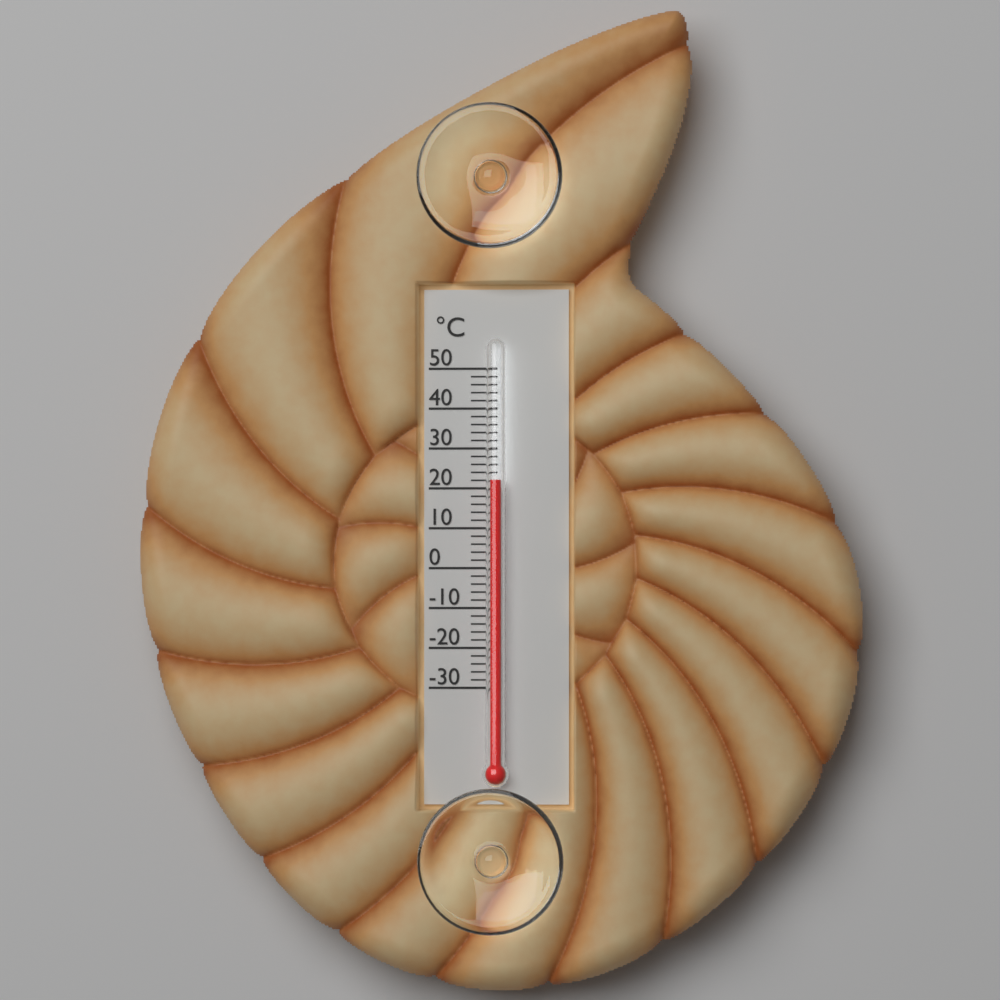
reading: 22 °C
